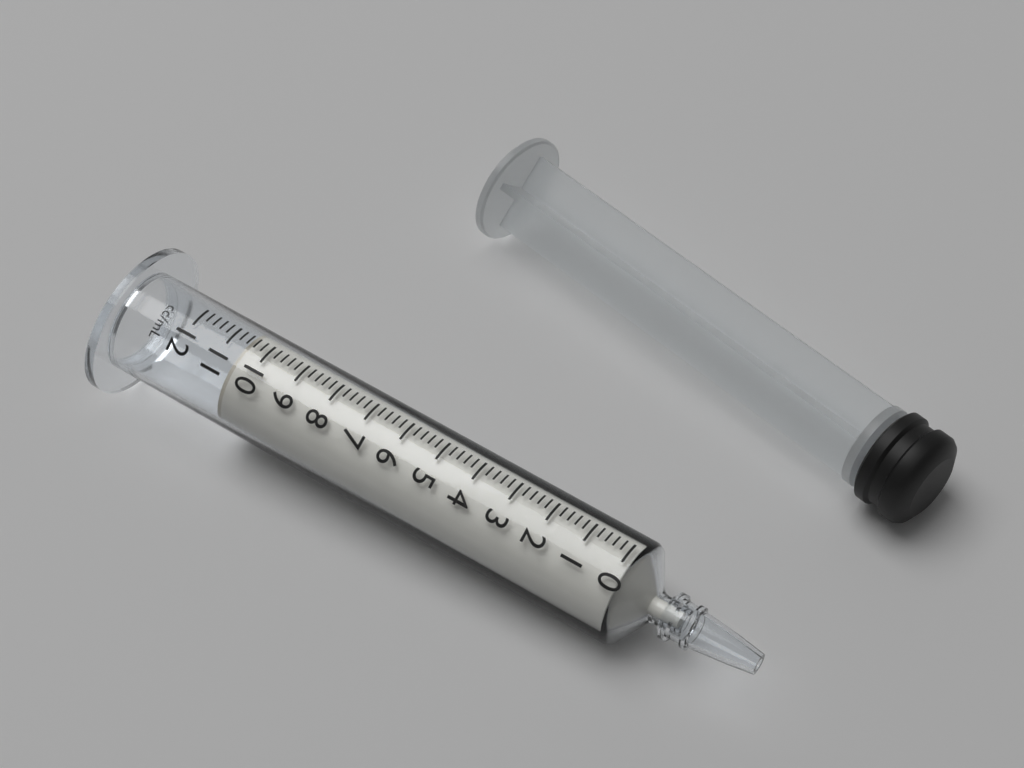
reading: 10.6 ml
